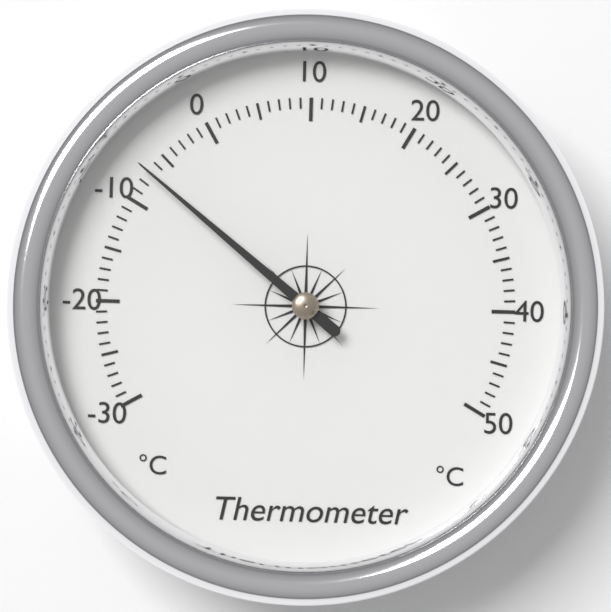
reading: -7 °C
